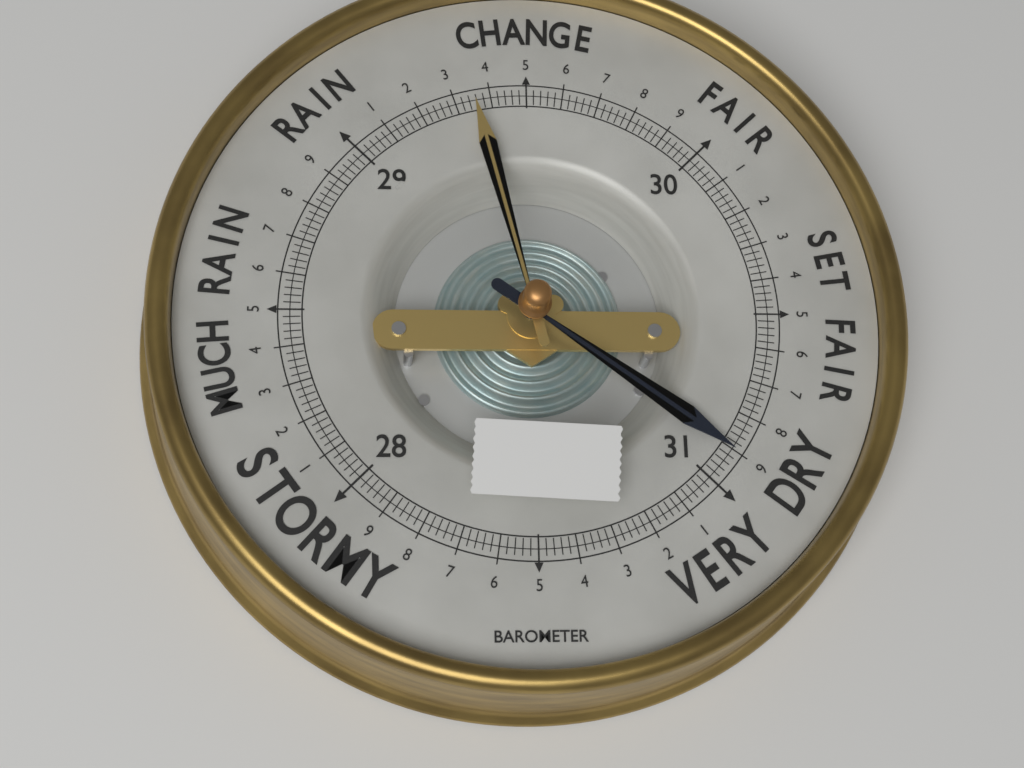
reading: 30.90 (no unit)
